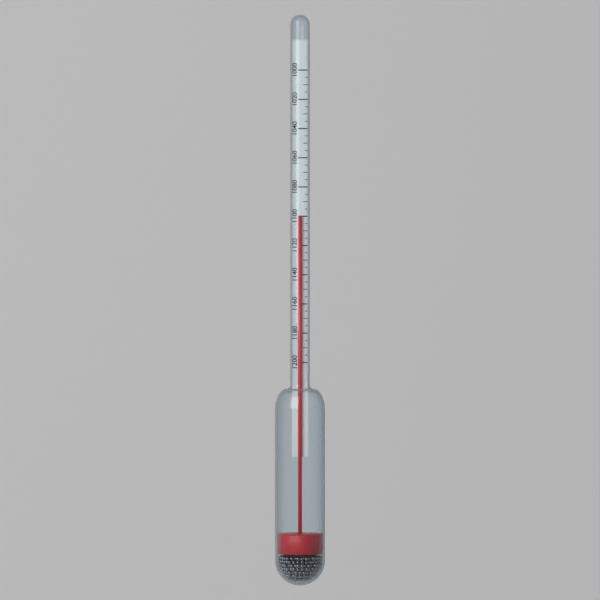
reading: 1100 (no unit)
